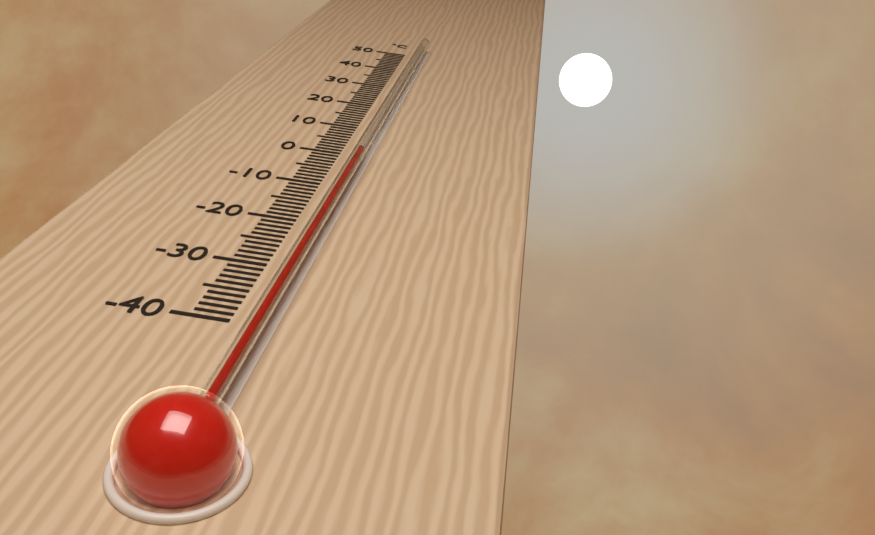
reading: -2 °C
